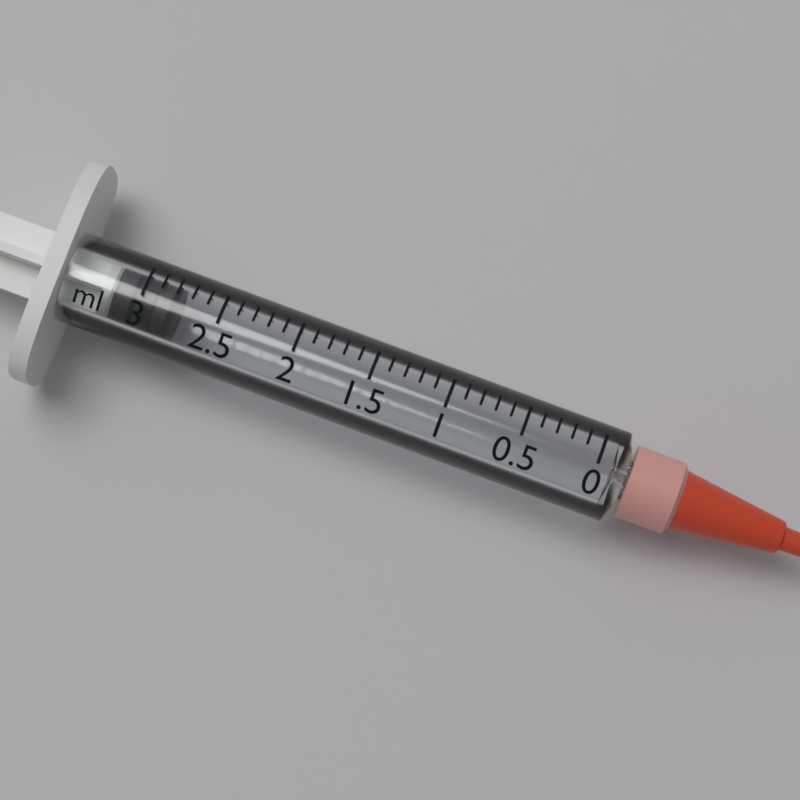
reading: 2.8 ml
